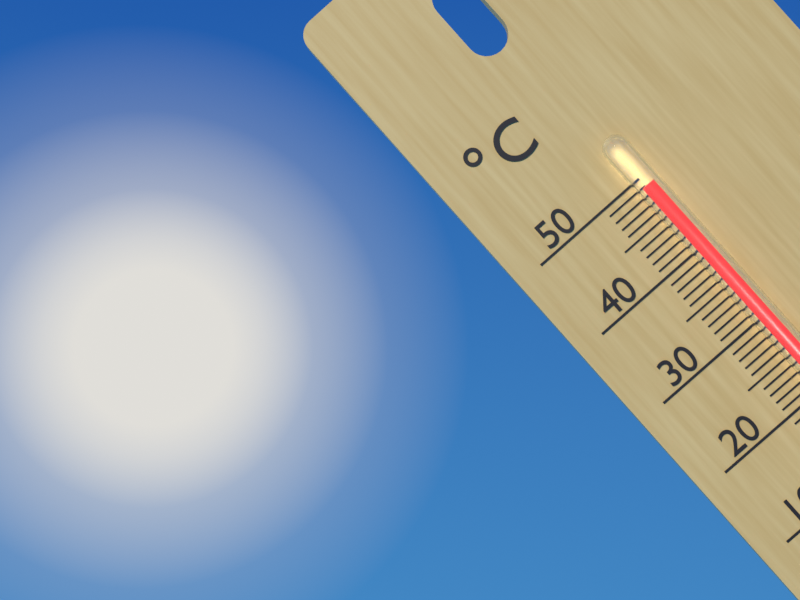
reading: 49 °C
